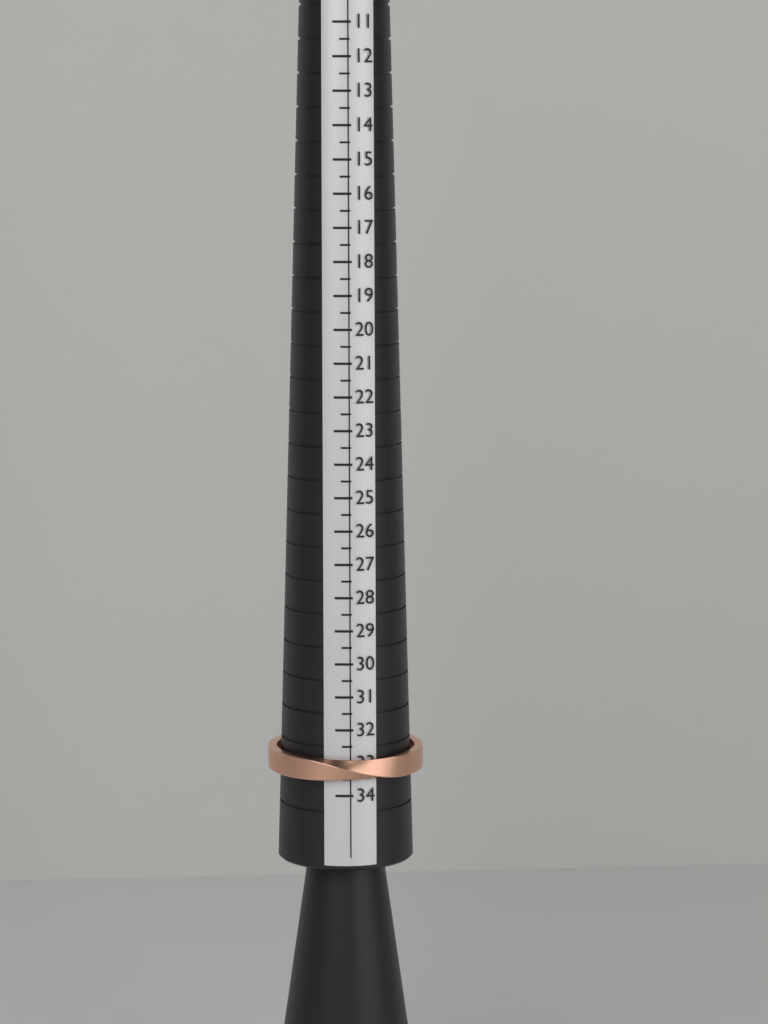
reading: 33.5 (no unit)
